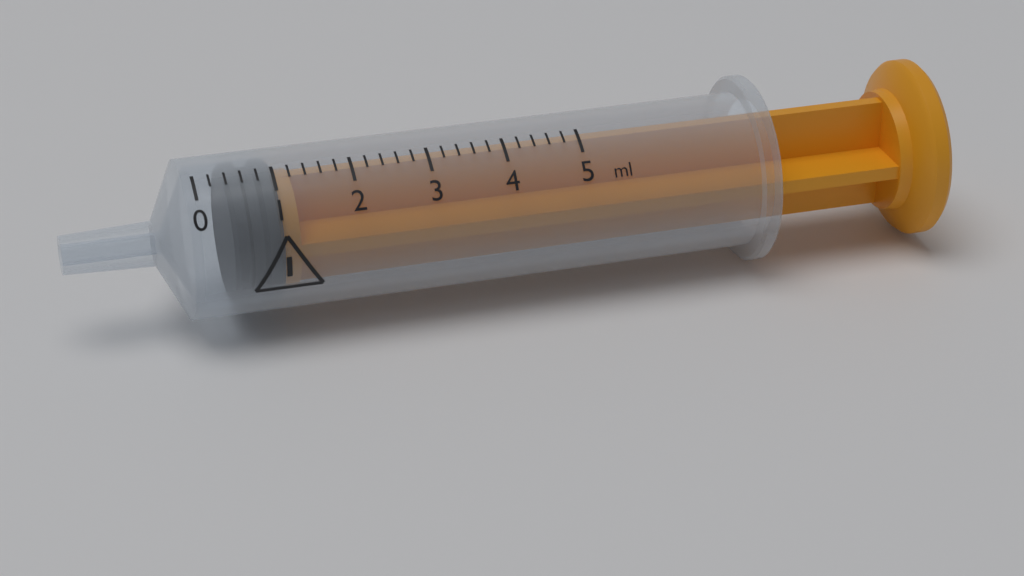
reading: 0.4 ml
